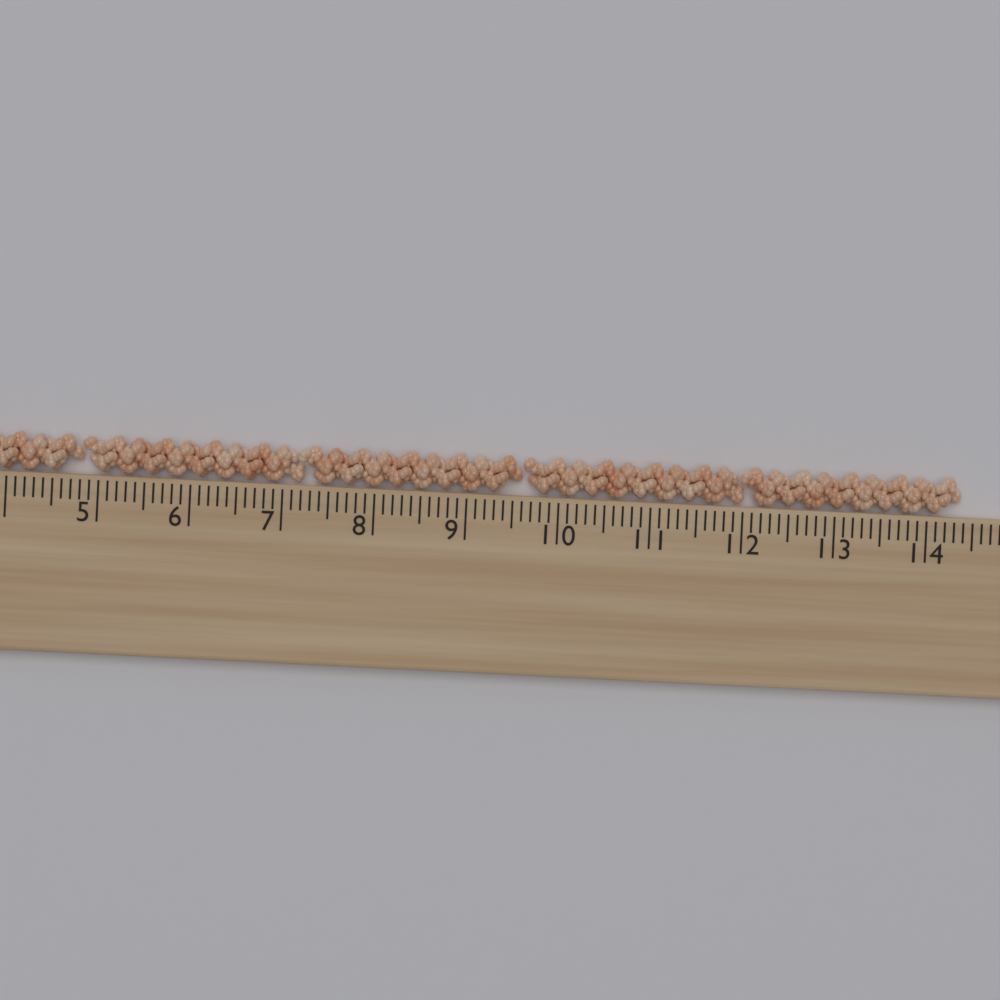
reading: 14.4 cm
